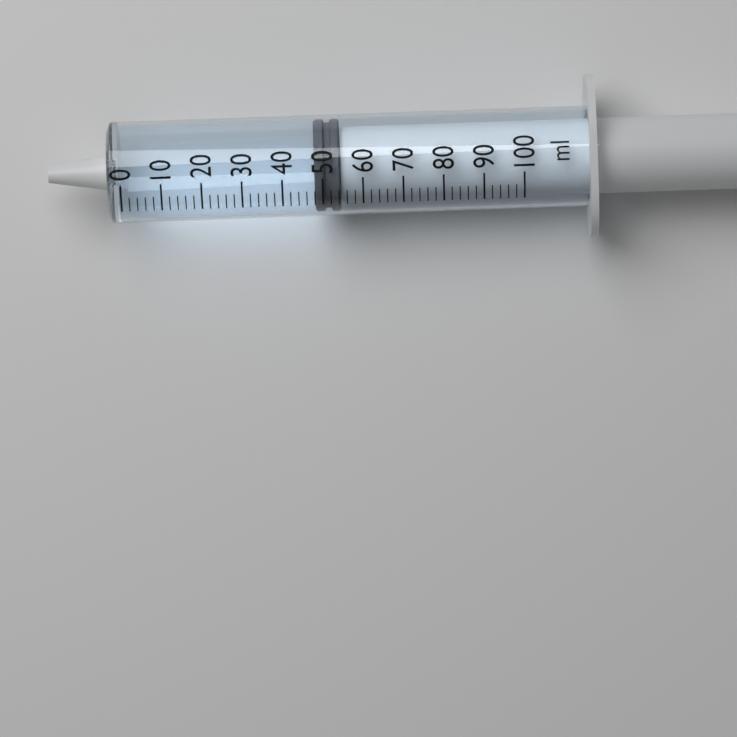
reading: 48 ml
